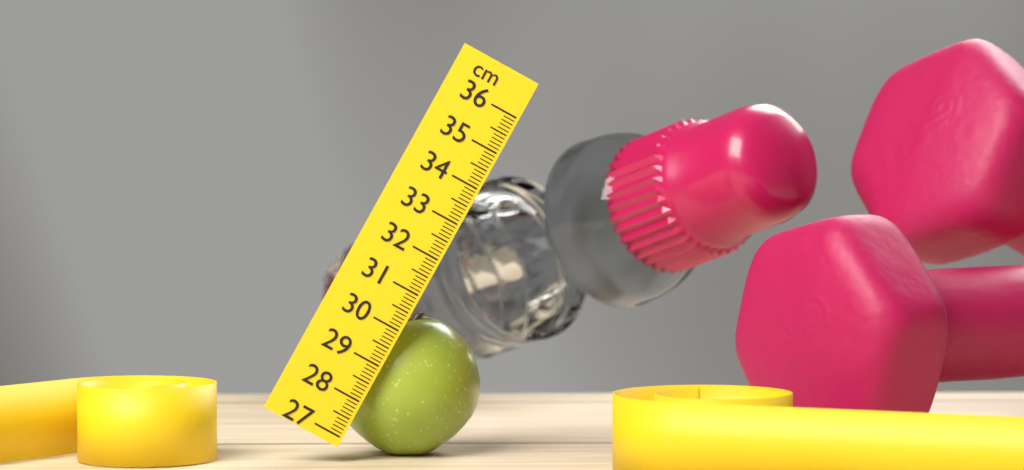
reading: 30.6 cm
